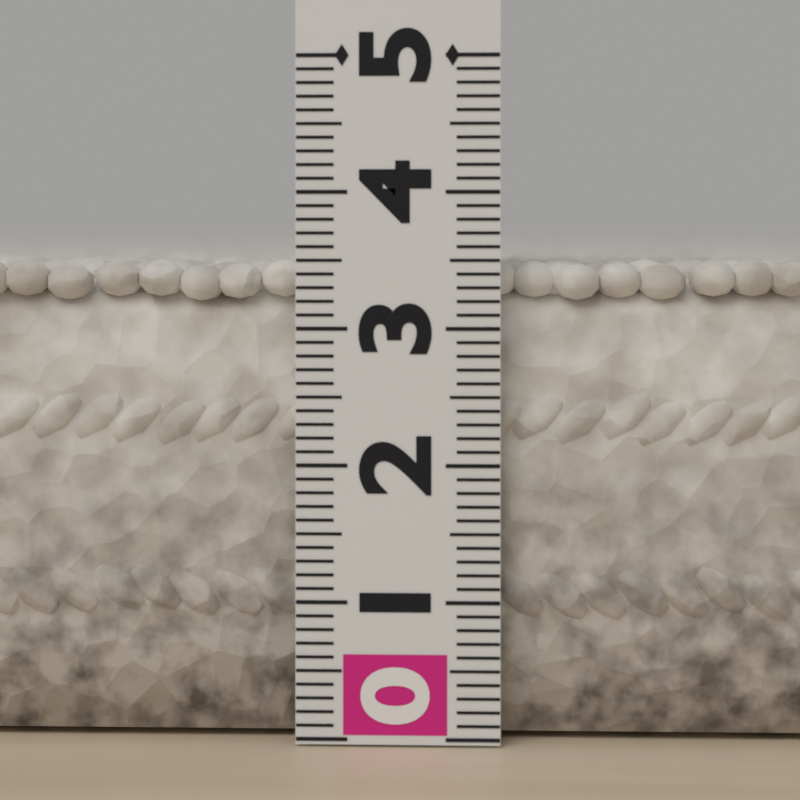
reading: 3.5 (no unit)
